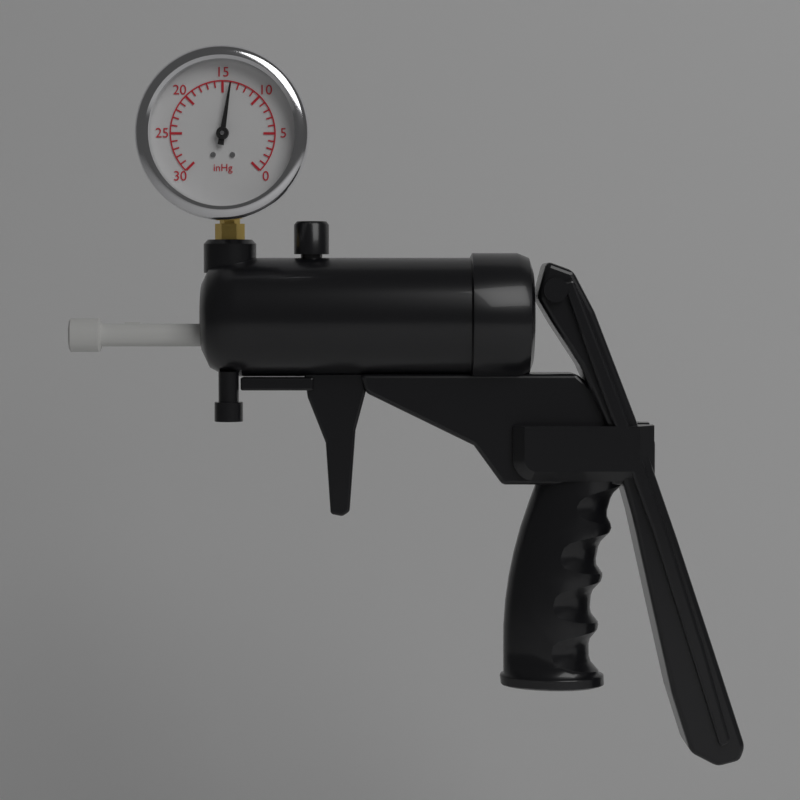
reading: 14 inHg
